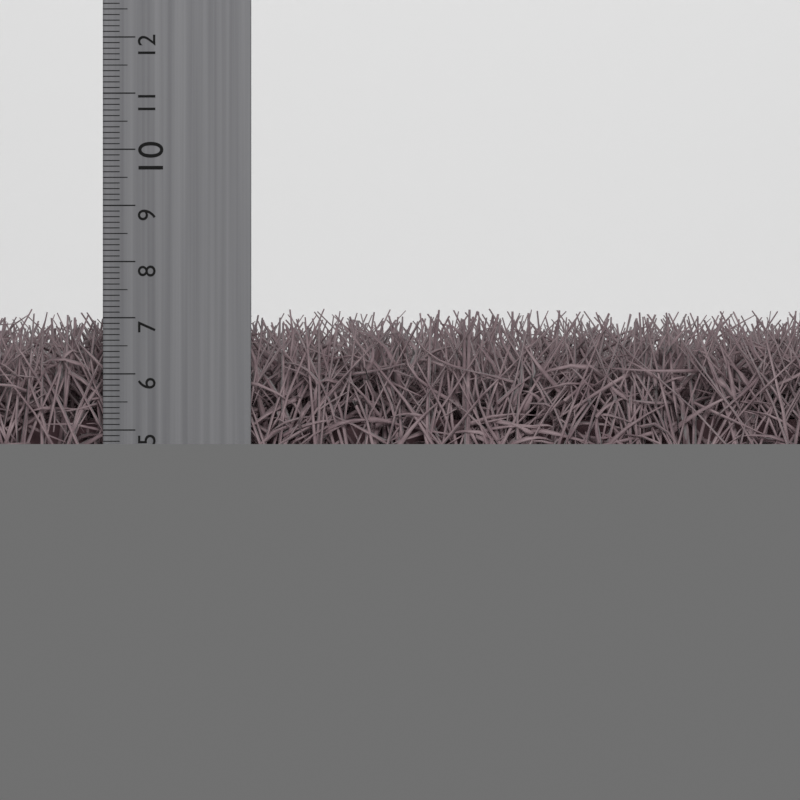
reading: 7.2 cm
